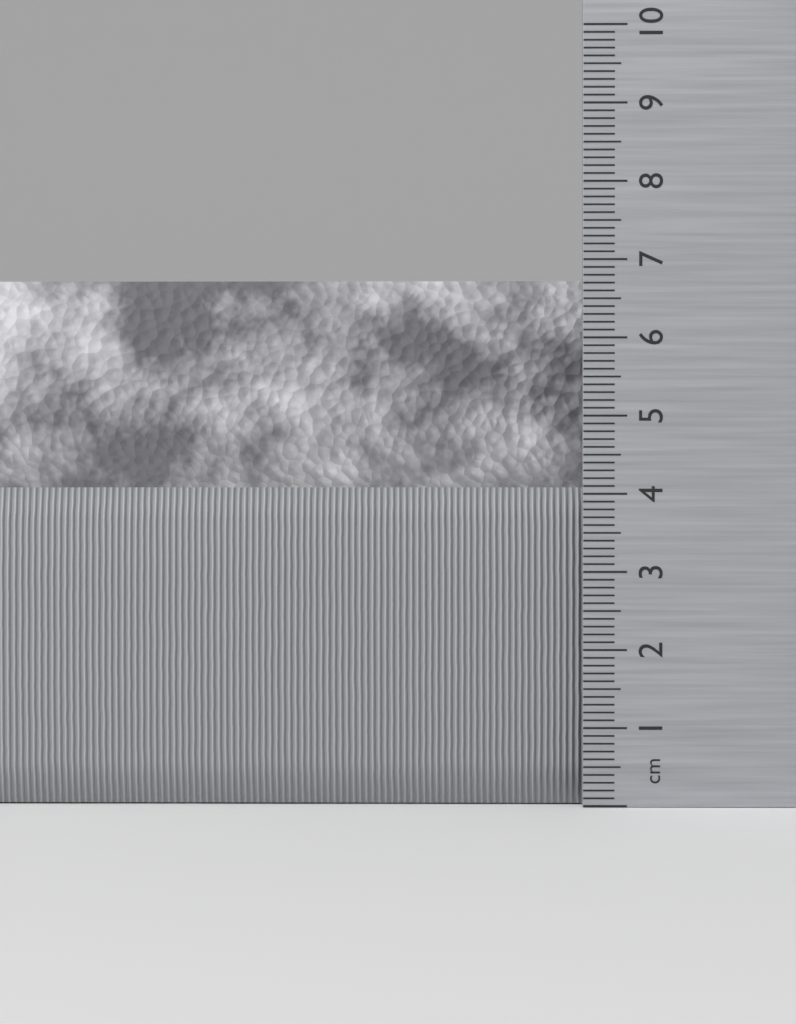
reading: 6.8 cm
